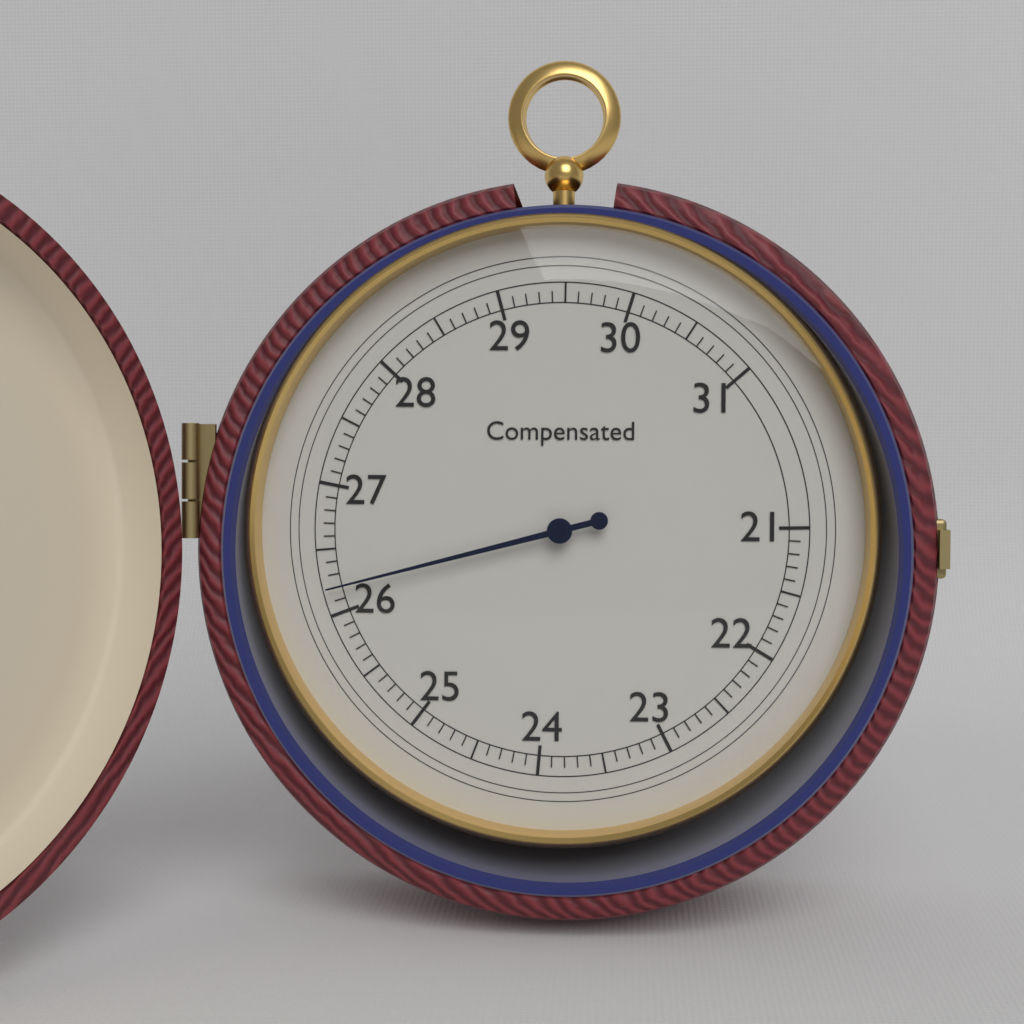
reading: 26.2 (no unit)
